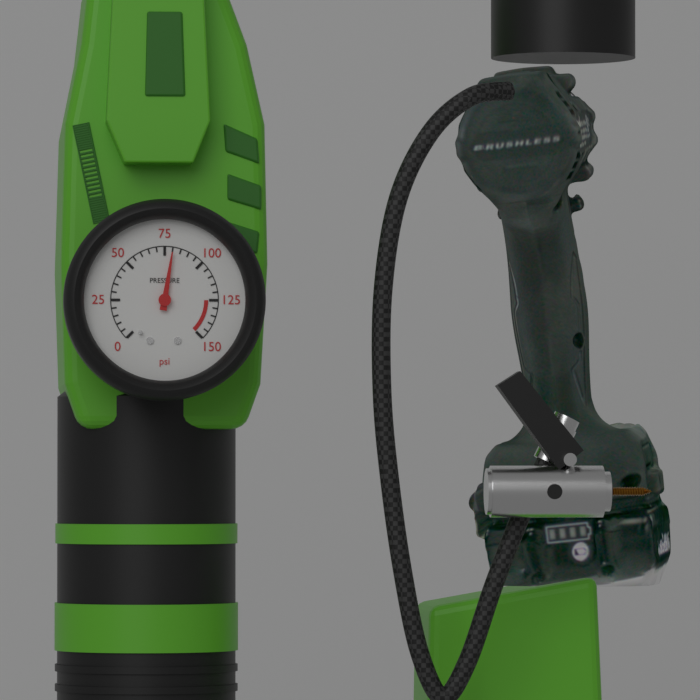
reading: 80 psi
